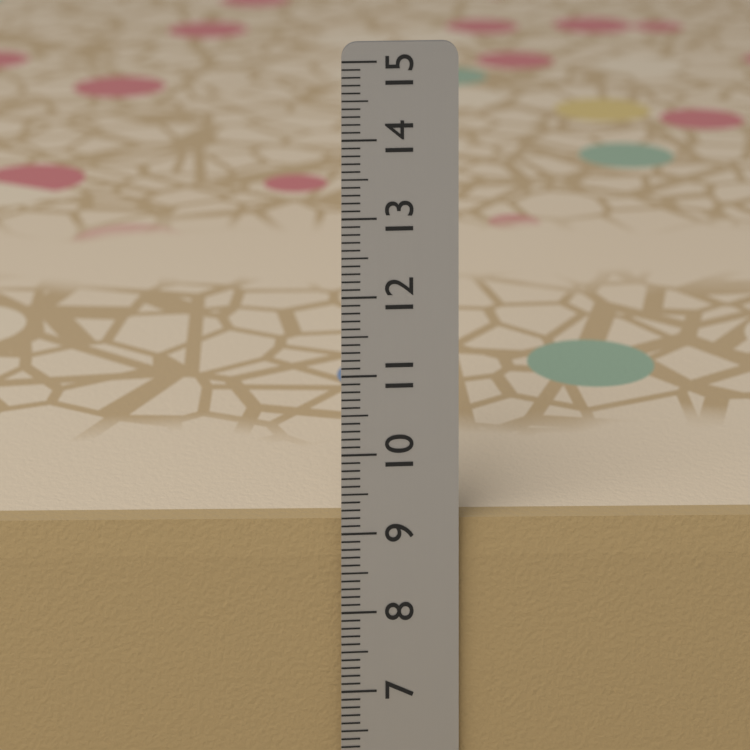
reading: 9.1 cm
